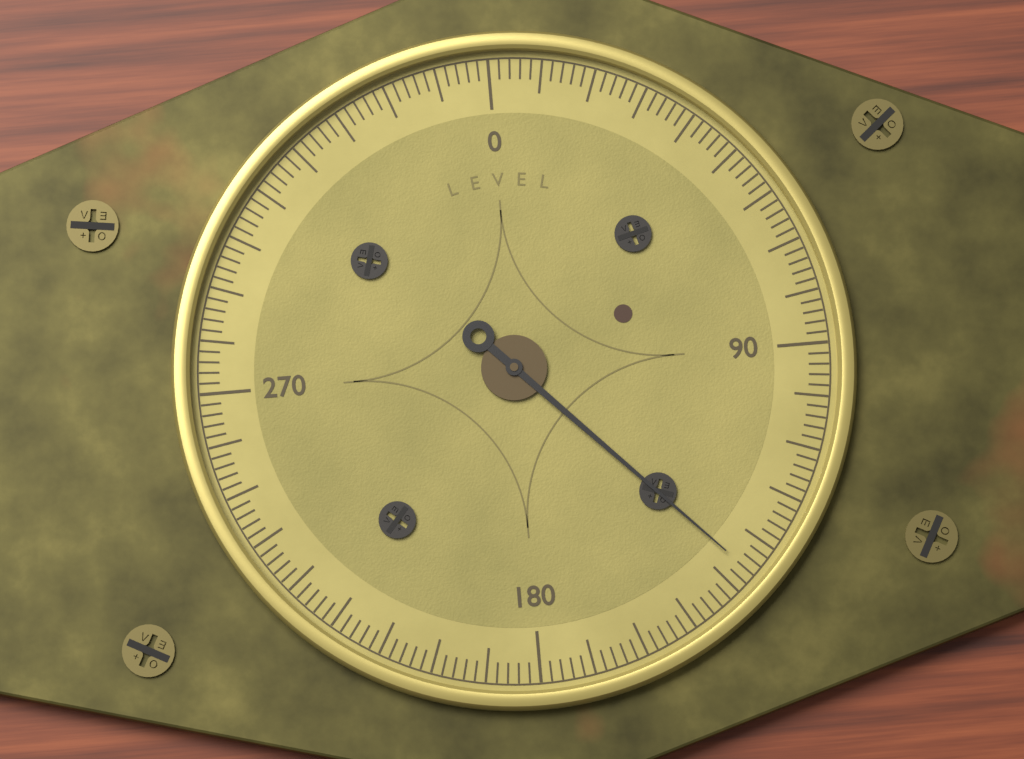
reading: 136 (no unit)
